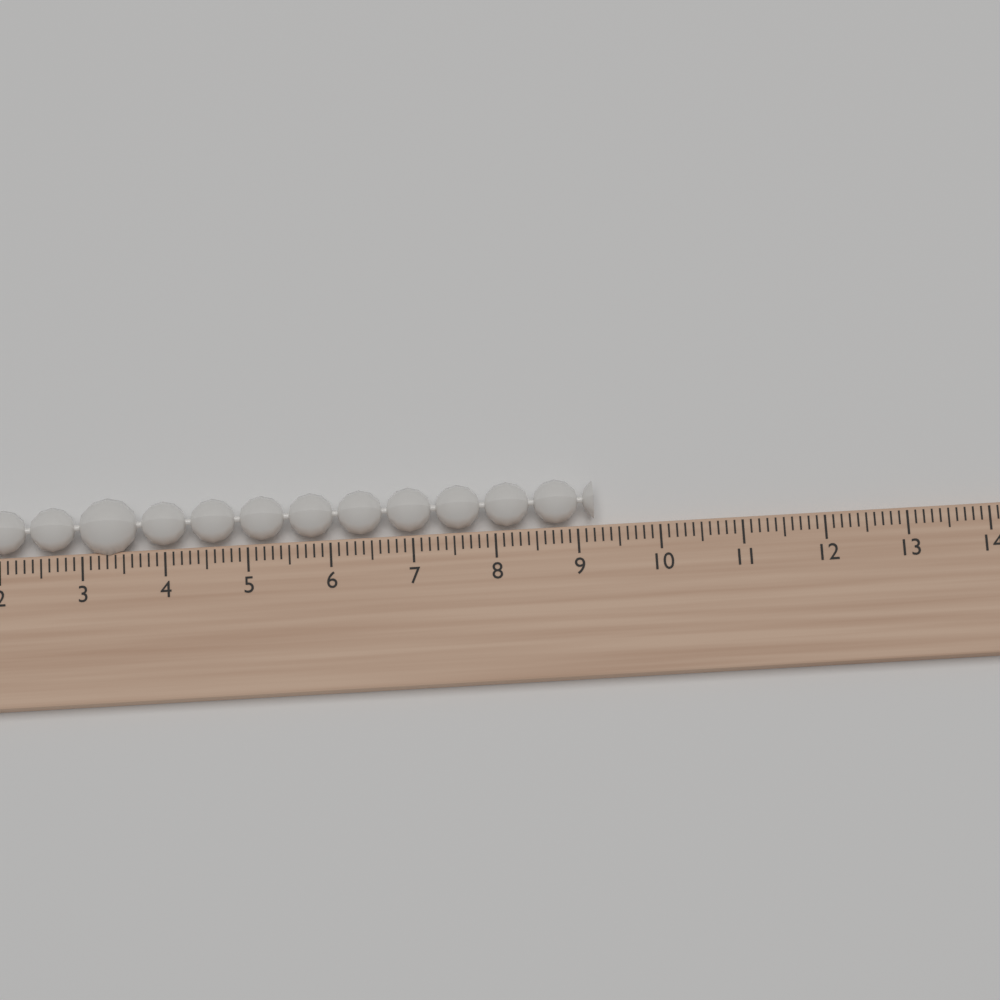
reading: 9.2 (no unit)
